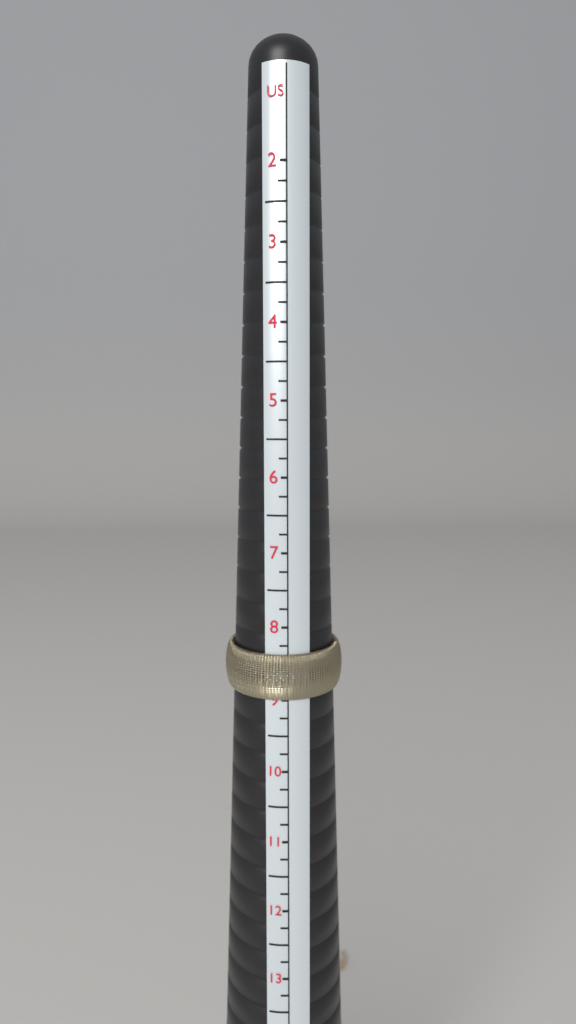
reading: 9.00 US
